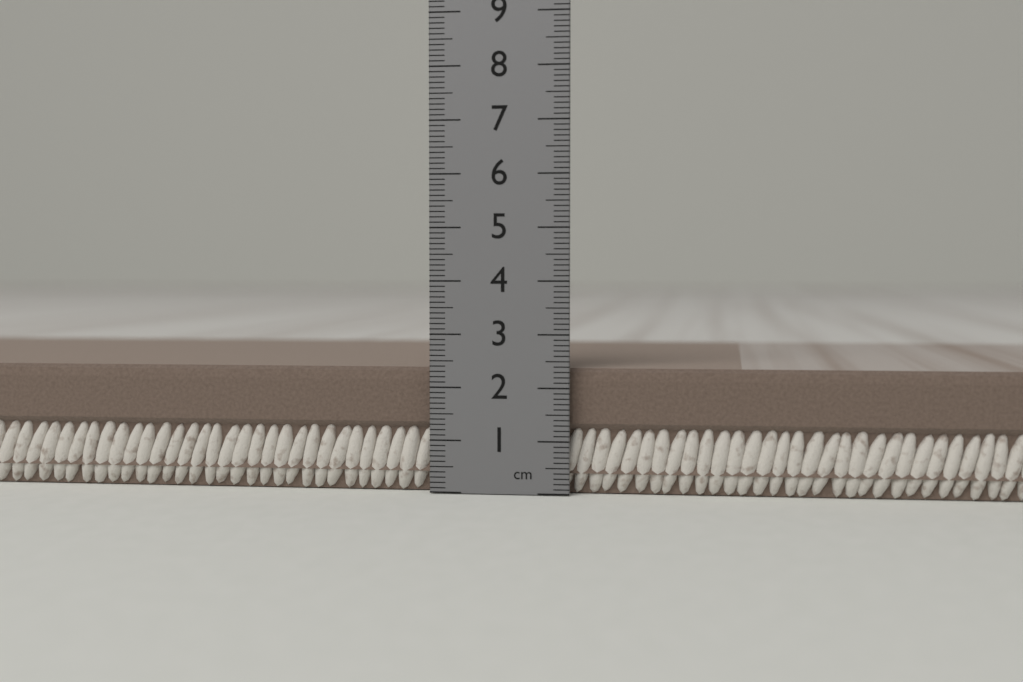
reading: 2.4 cm
